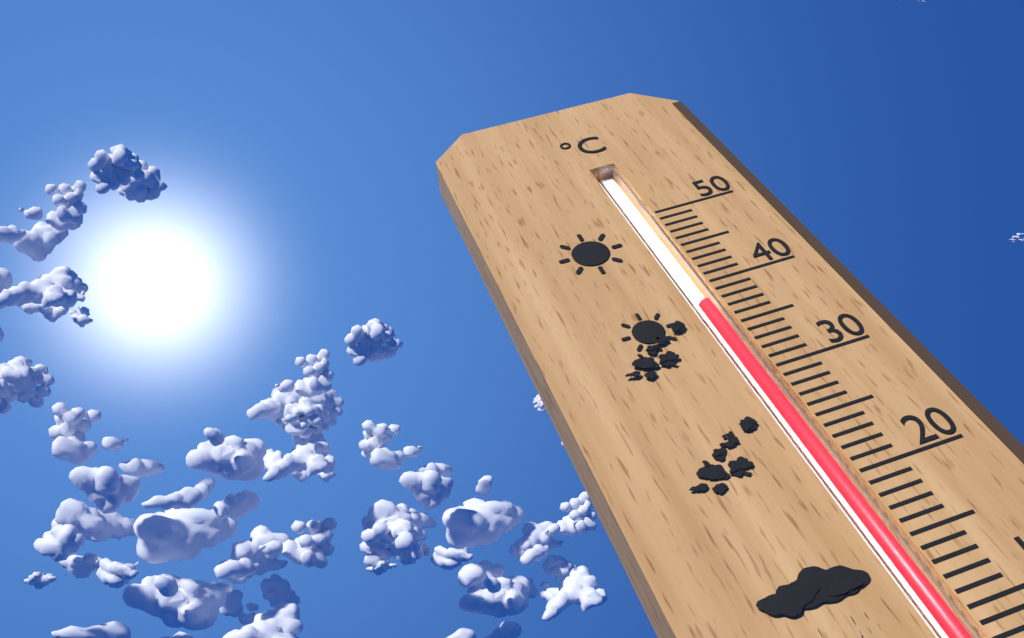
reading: 38 °C
